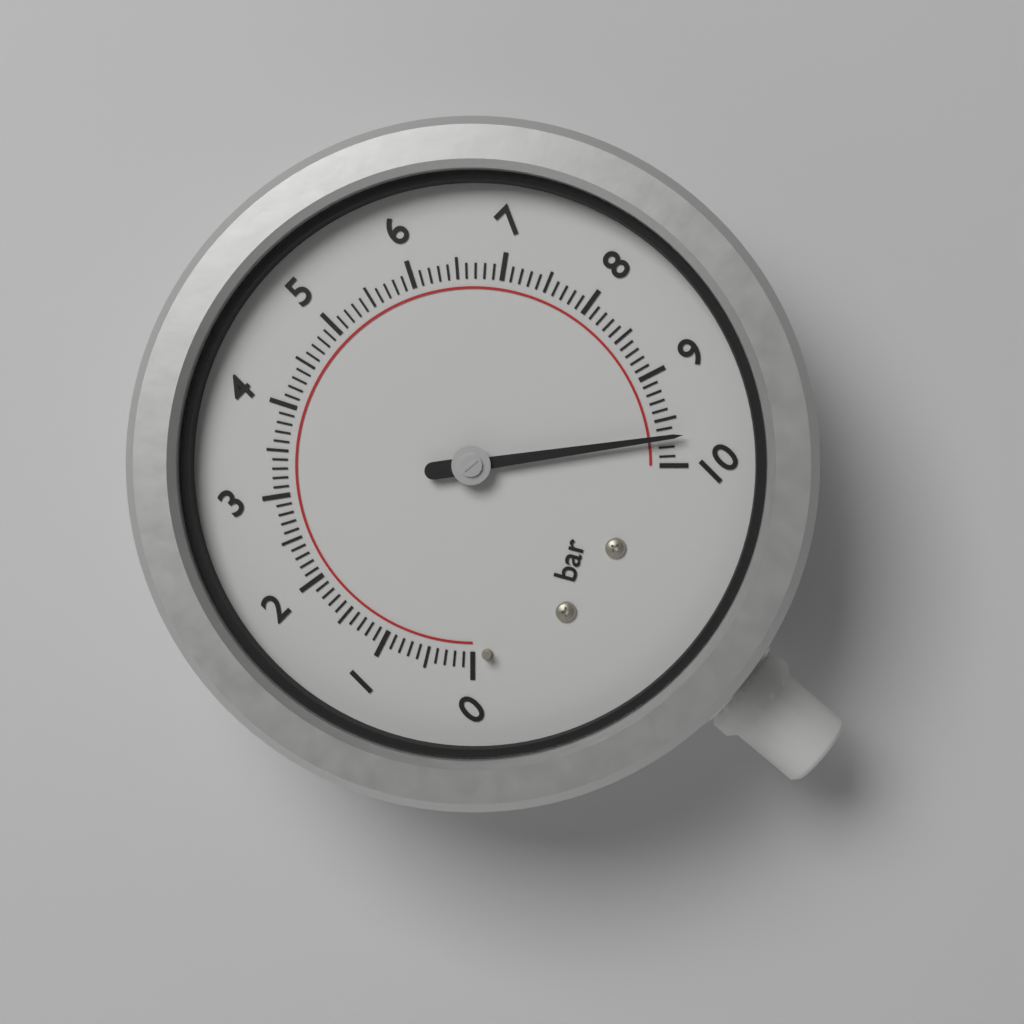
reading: 9.7 bar
